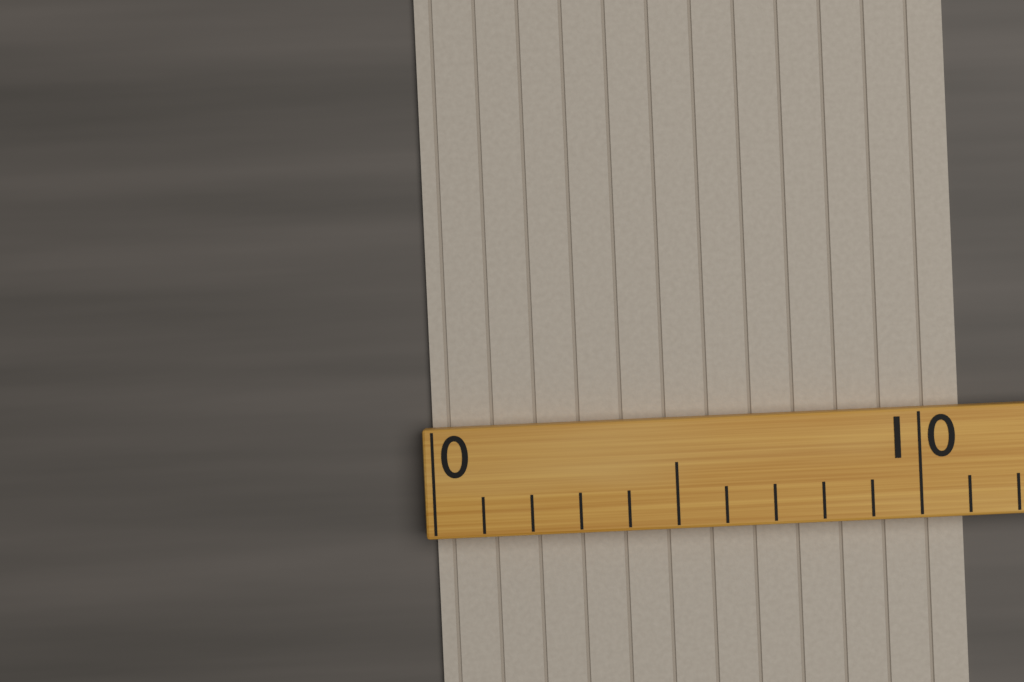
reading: 11 (no unit)
